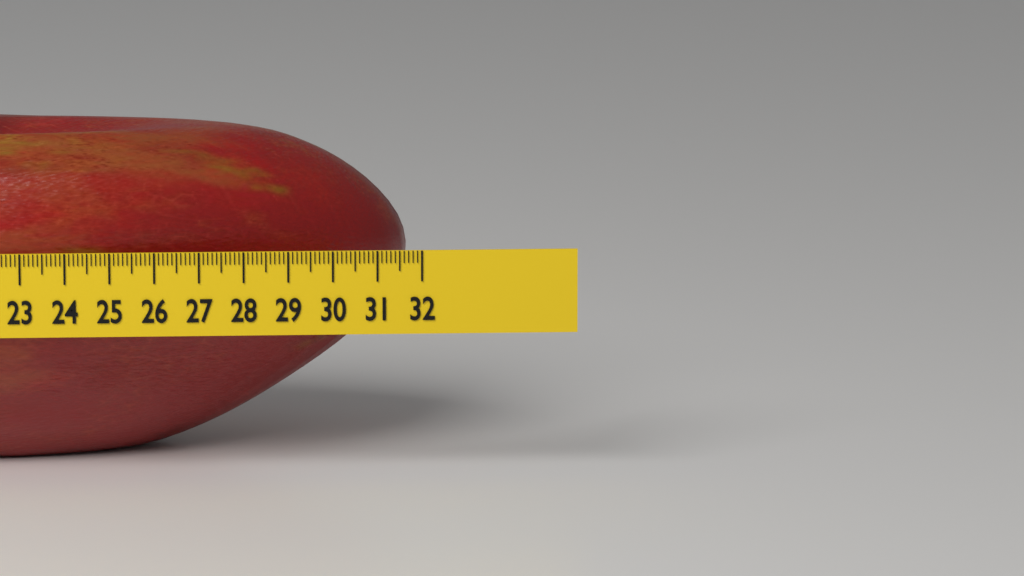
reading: 31.8 (no unit)
